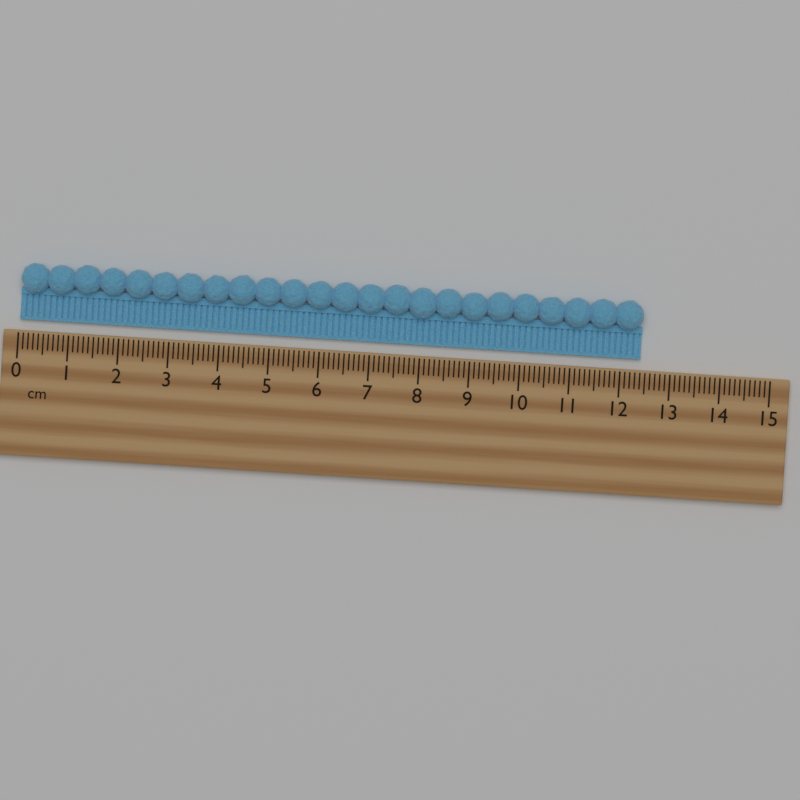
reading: 12.4 cm
